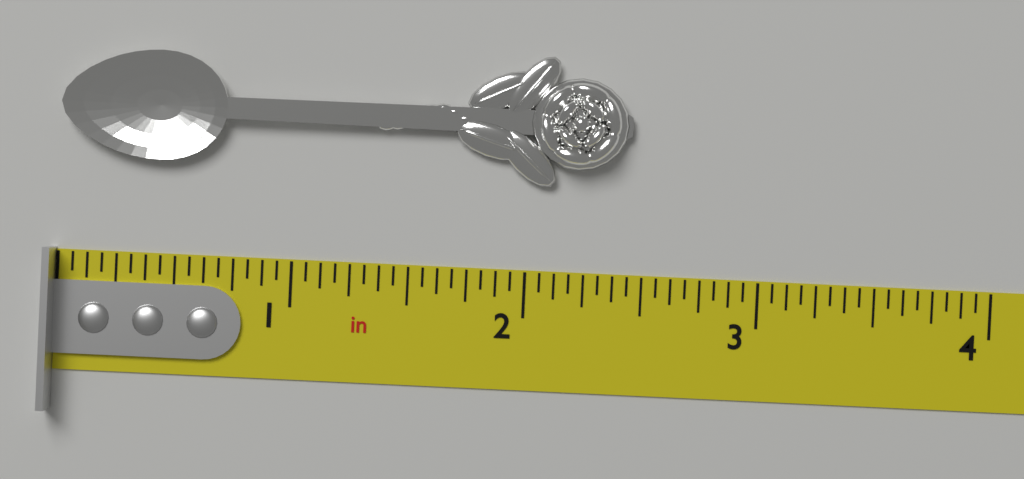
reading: 2.4375 in
